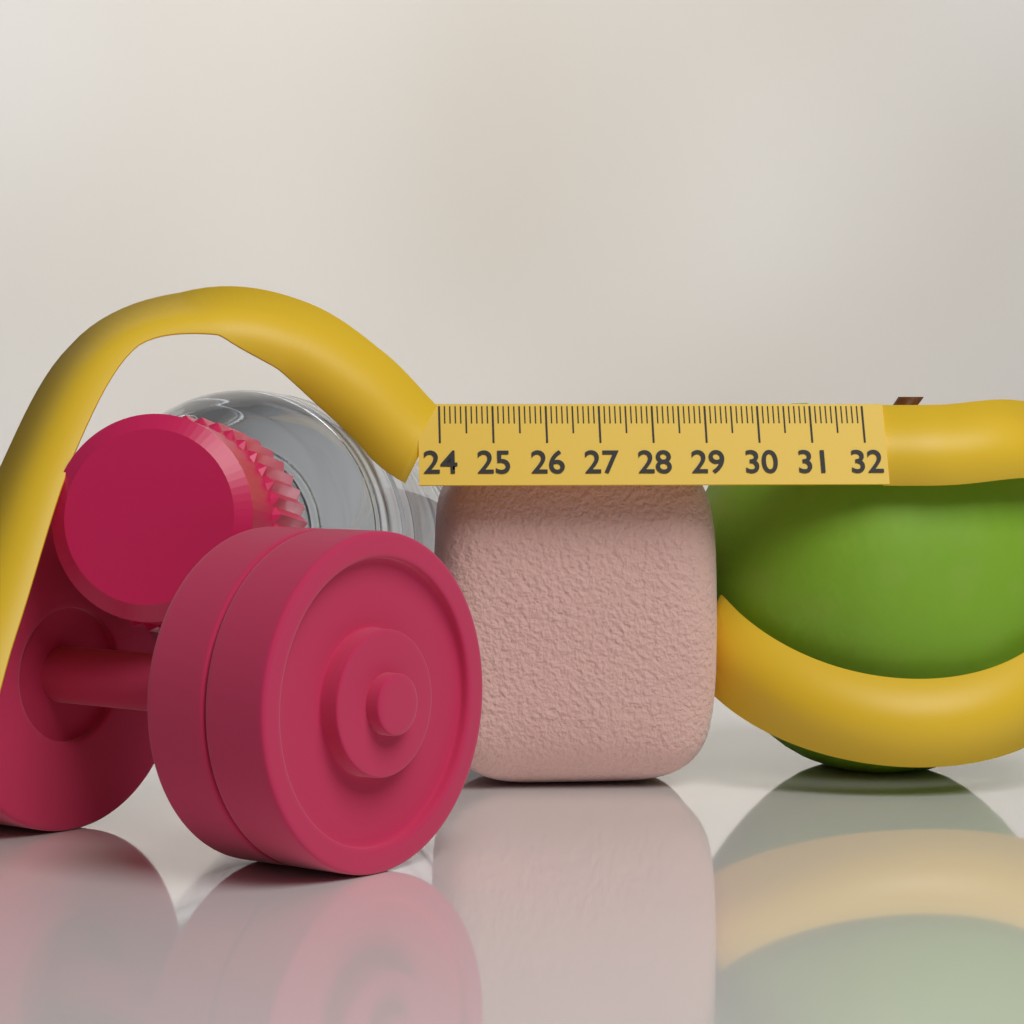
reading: 29.4 (no unit)
